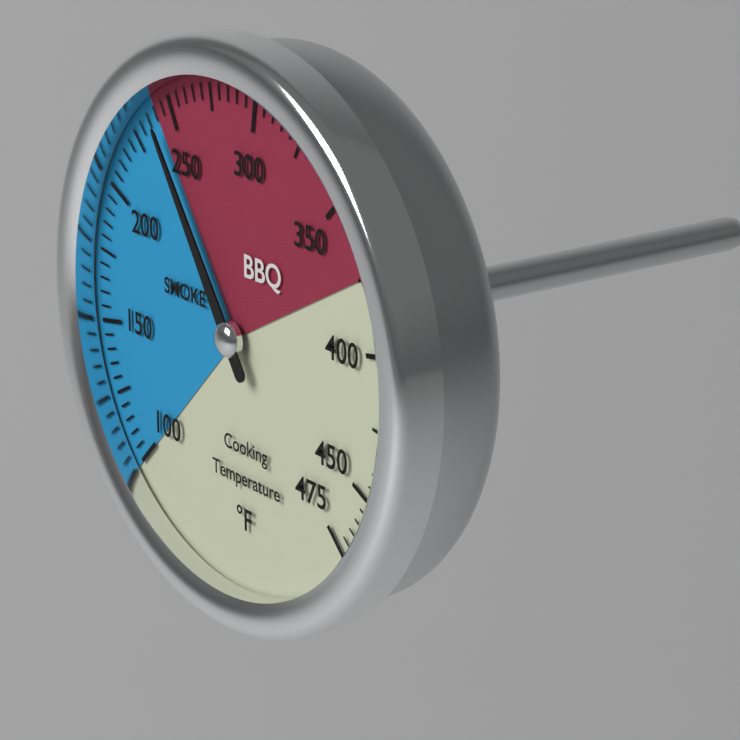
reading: 240 °F
